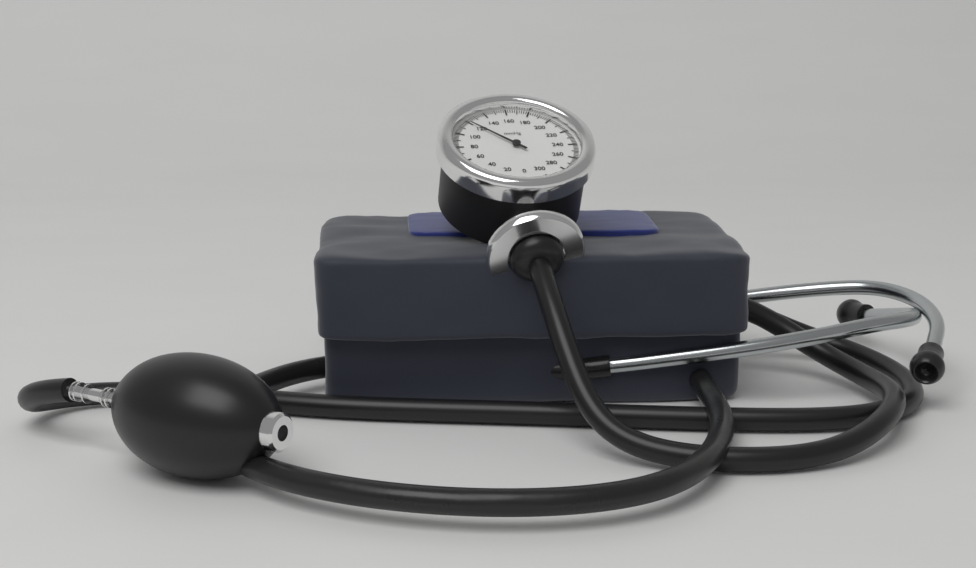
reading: 120 mmHg
